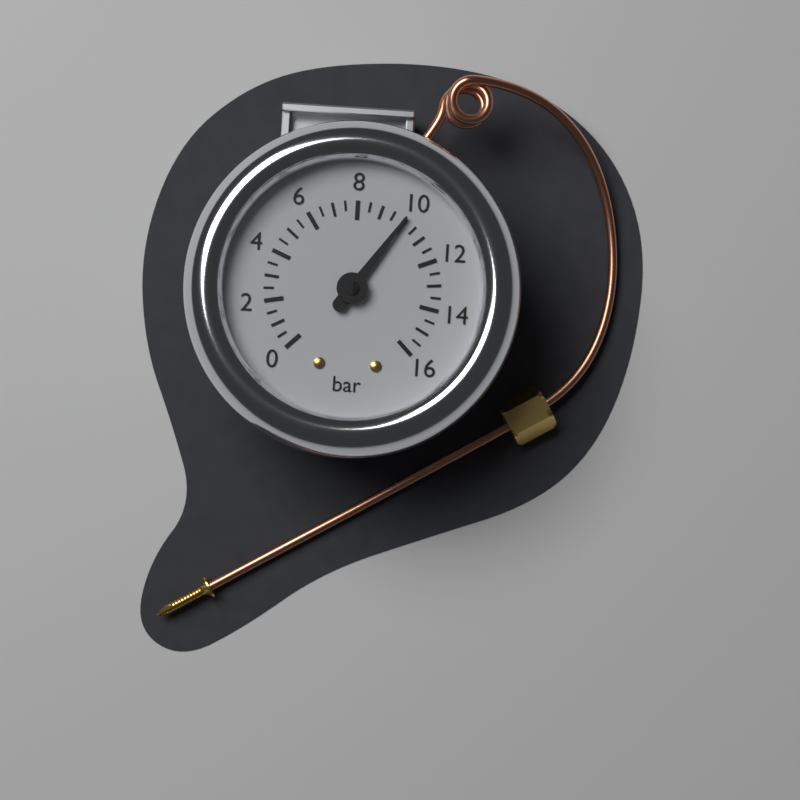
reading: 10.0 bar
